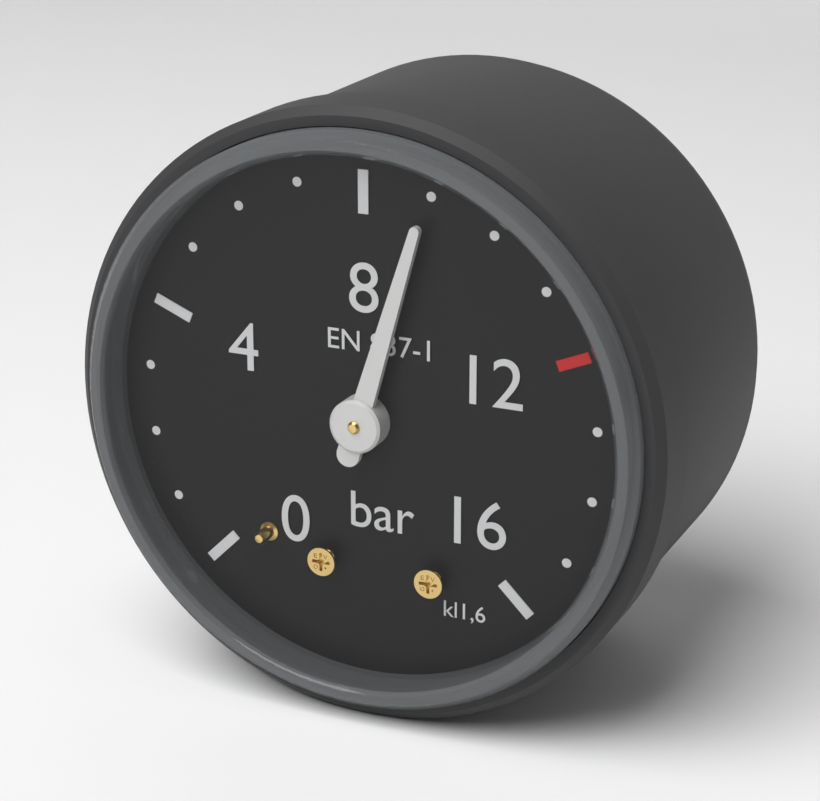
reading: 9 bar
